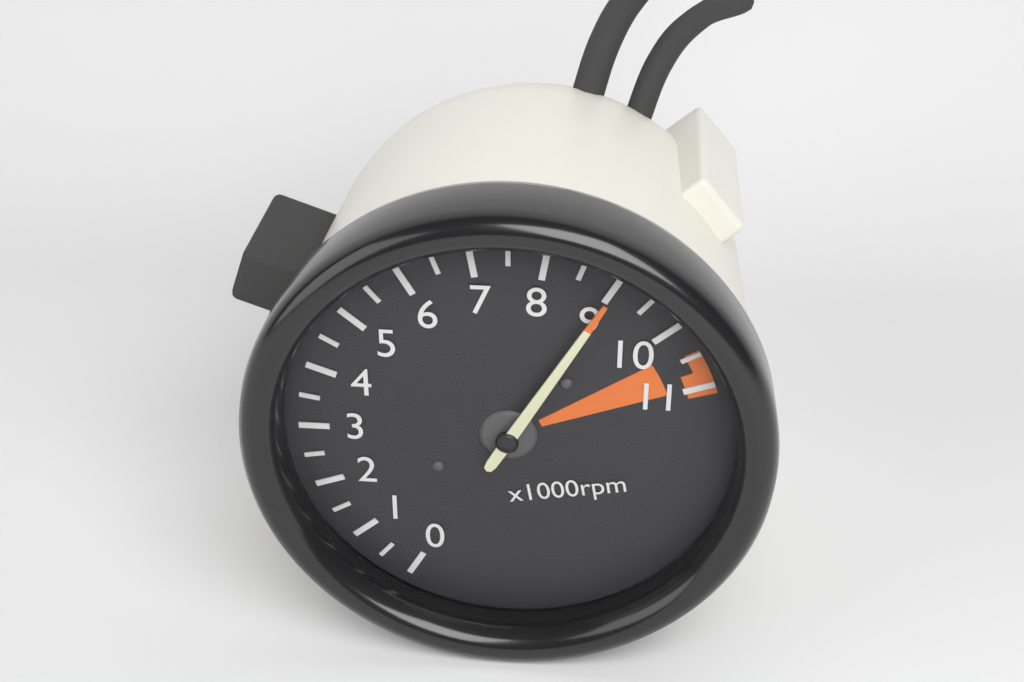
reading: 9.0 x1000rpm
